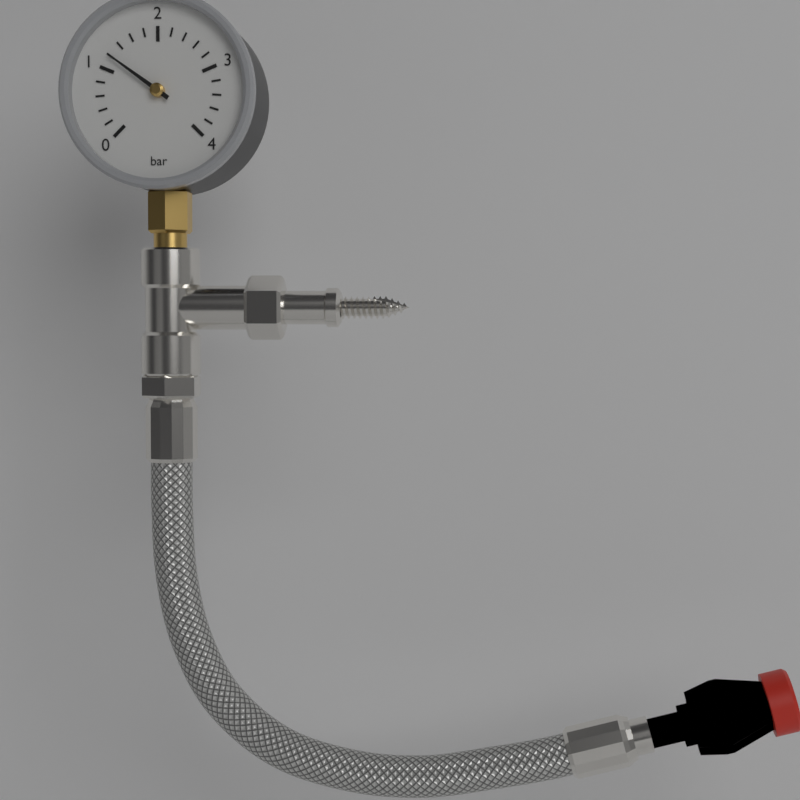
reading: 1.2 bar
